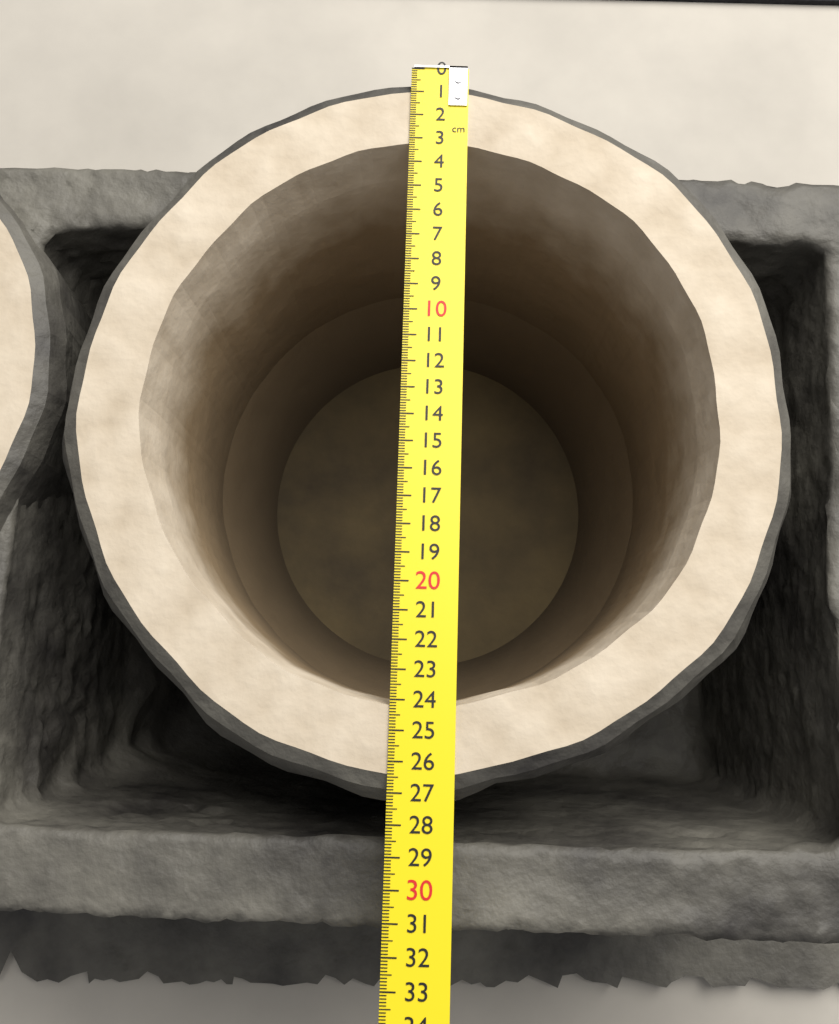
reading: 27.4 cm
